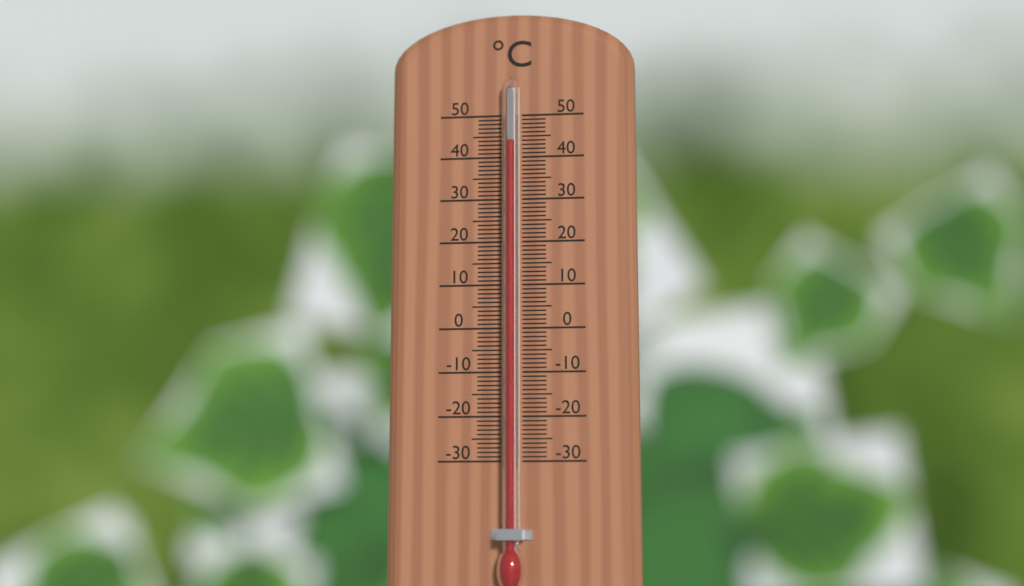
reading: 43 °C
